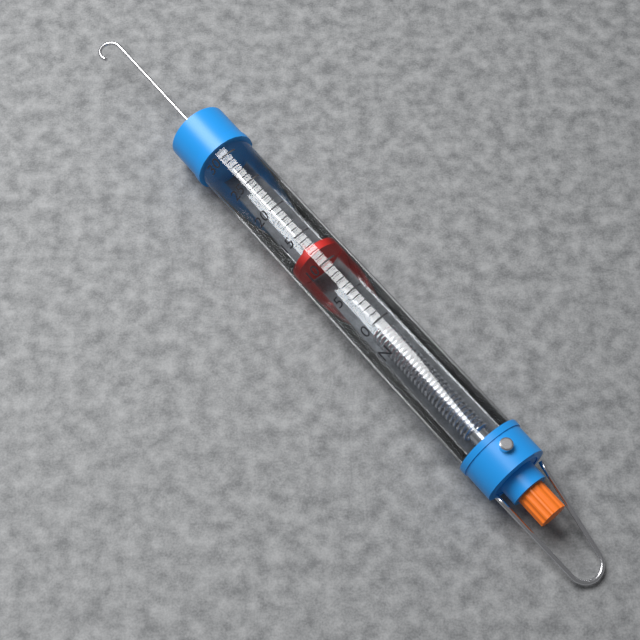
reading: 12 N
